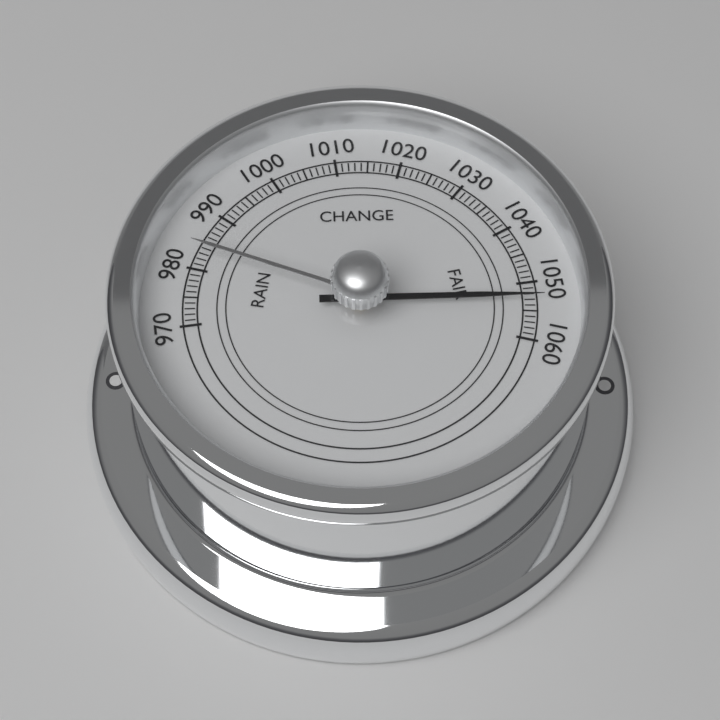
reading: 1053 (no unit)
